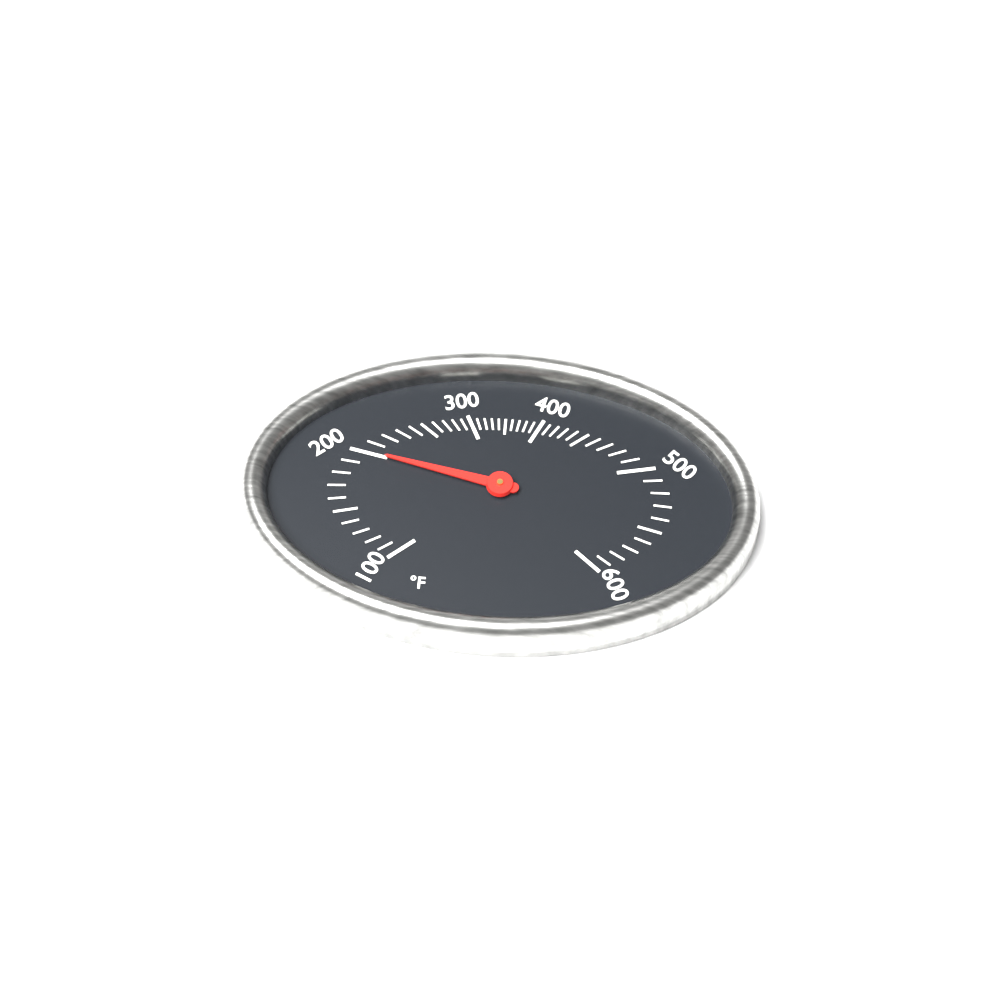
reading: 200 °F
